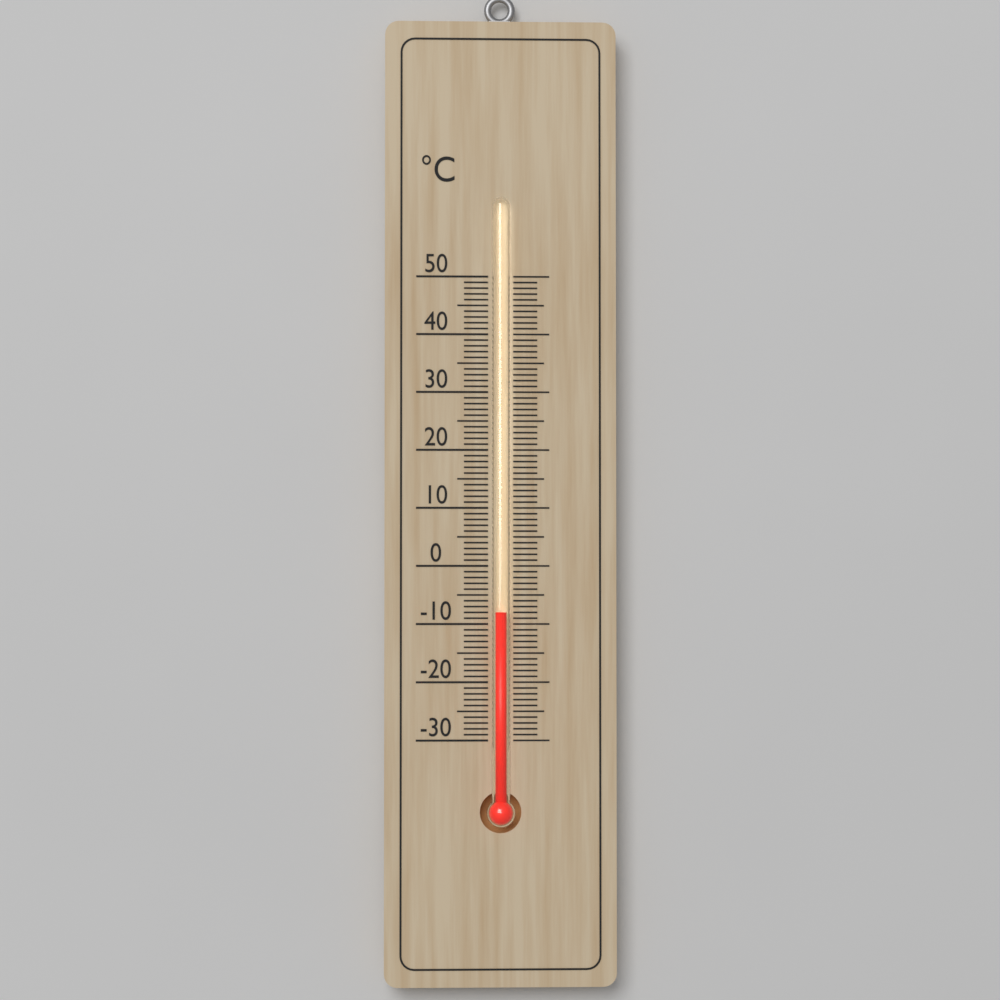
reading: -8 °C
